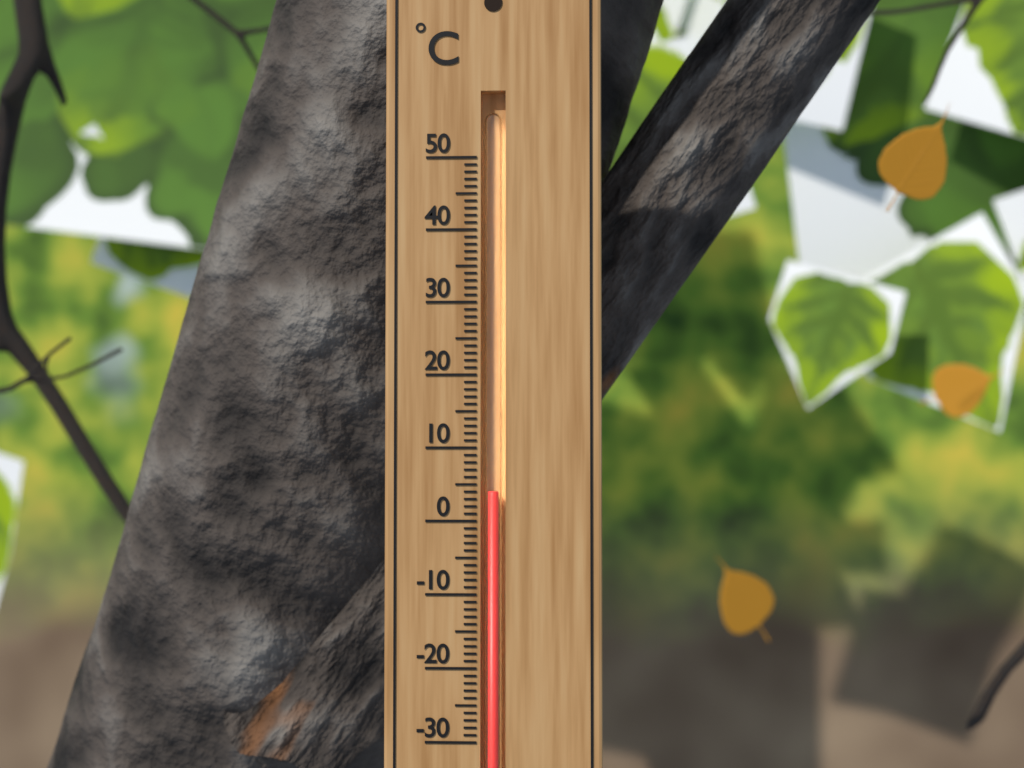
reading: 4 °C
